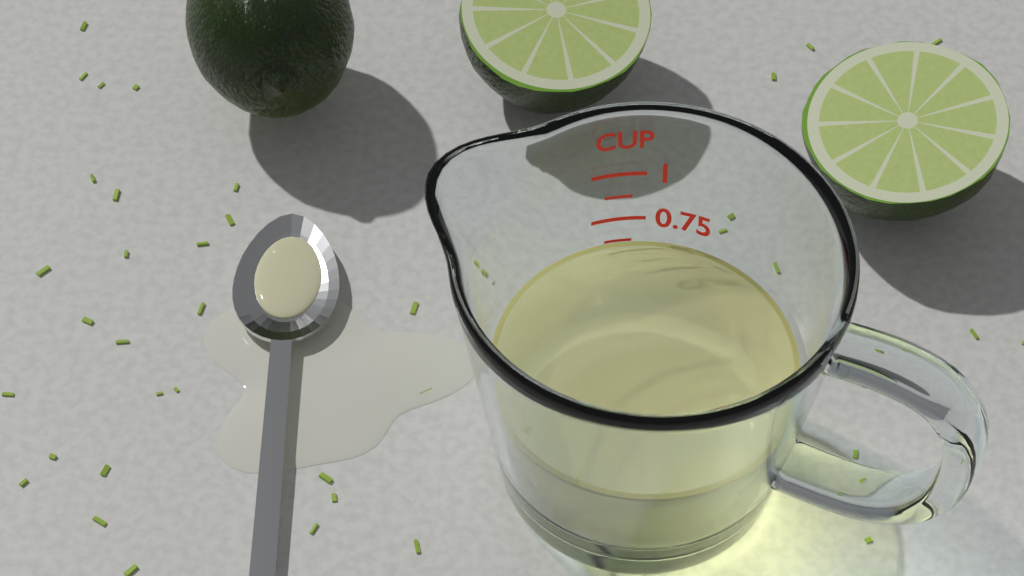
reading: 0.625 cup
